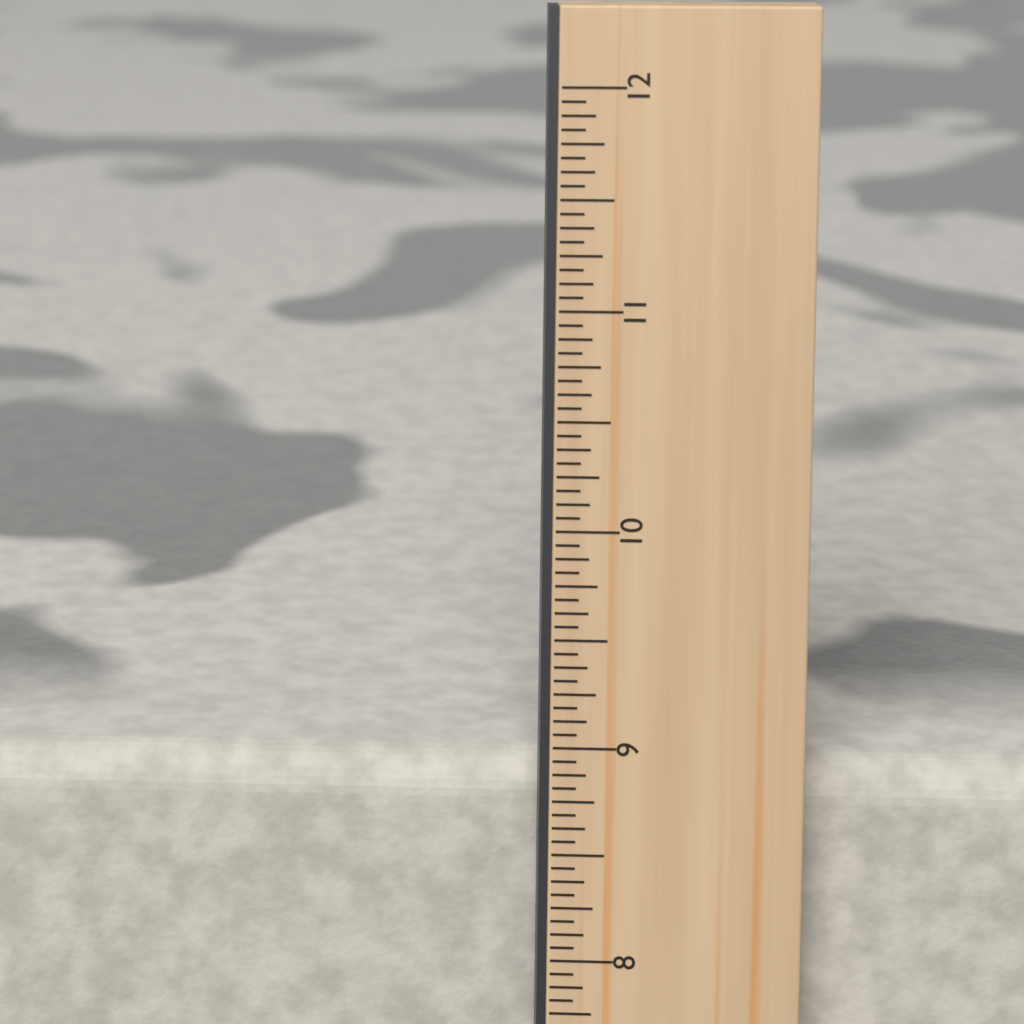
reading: 8.8750 in
